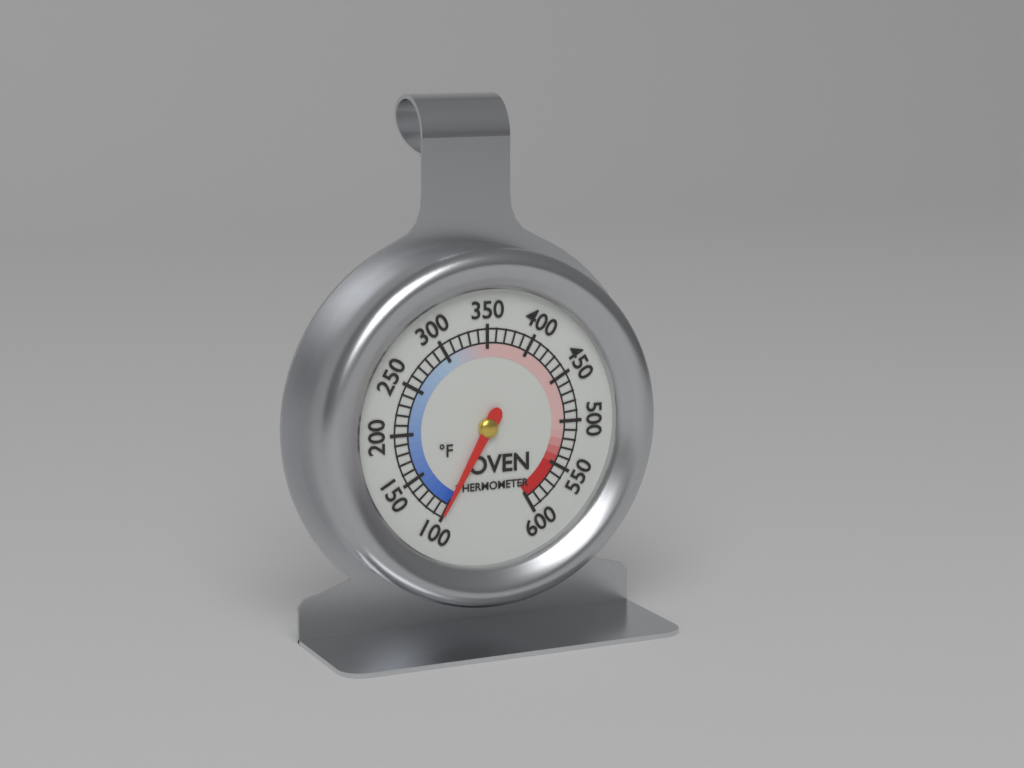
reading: 100 °F
